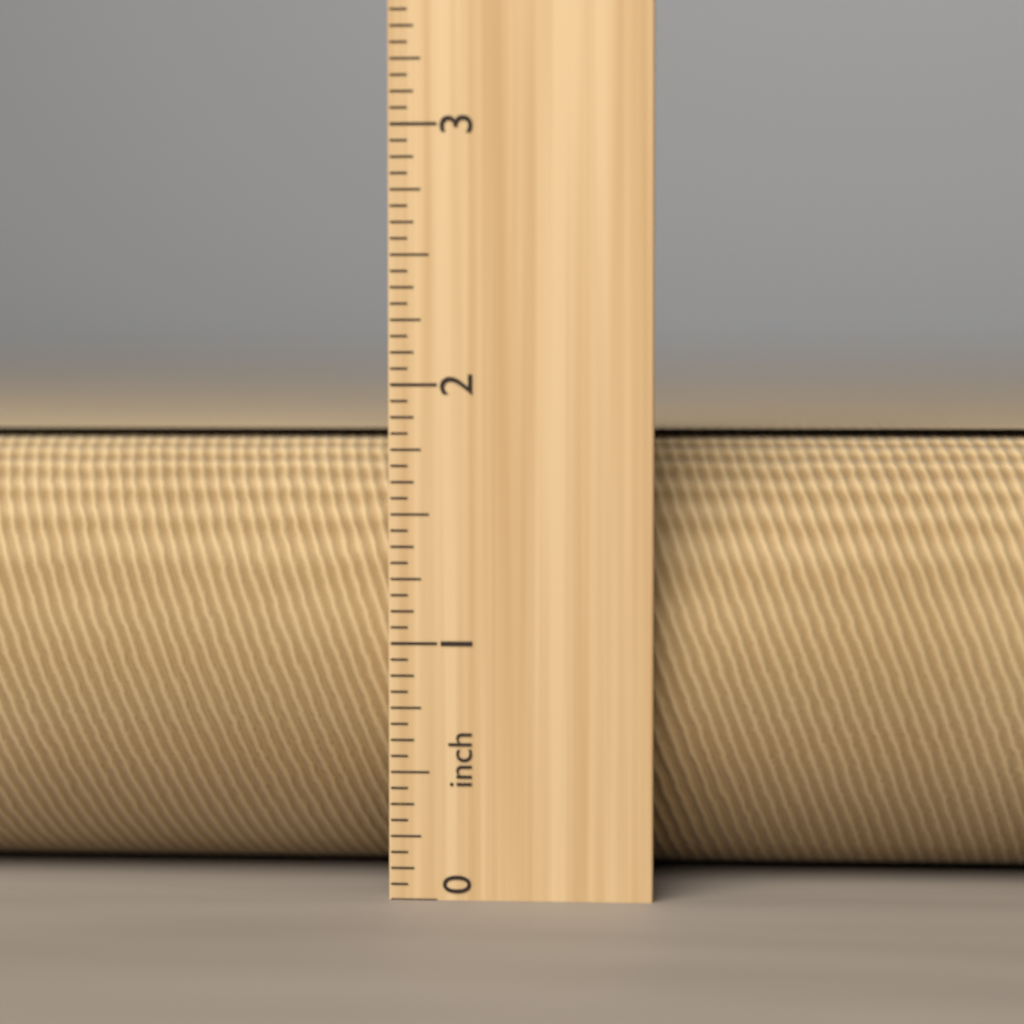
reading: 1.8125 in
